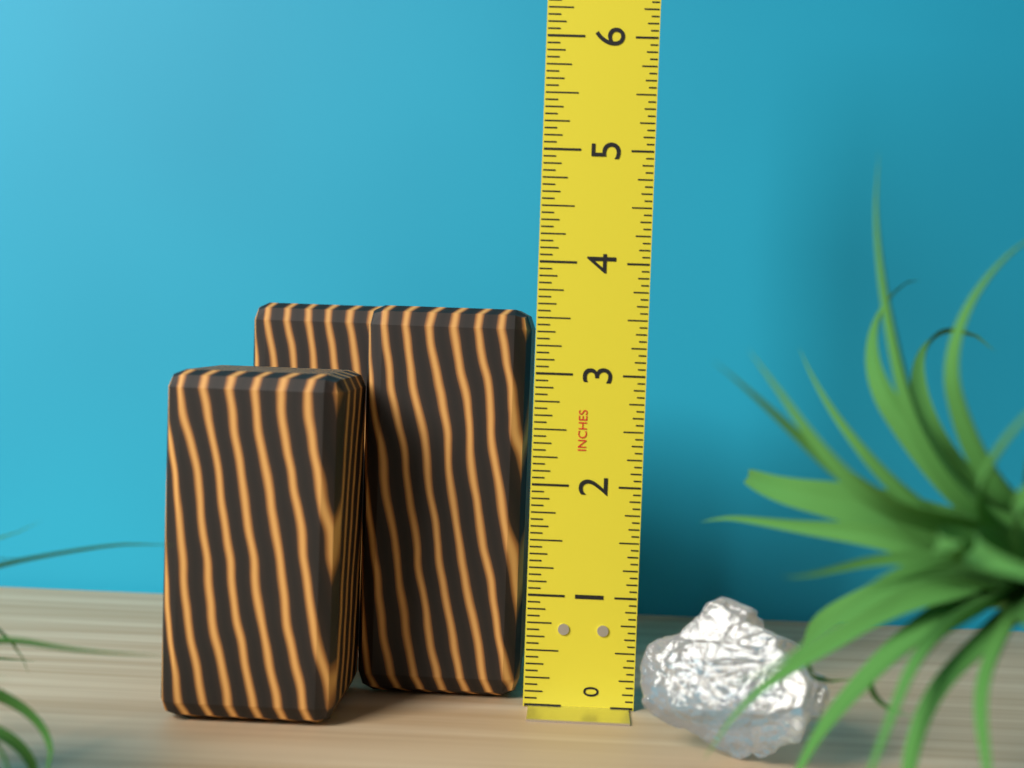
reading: 3.5625 in
